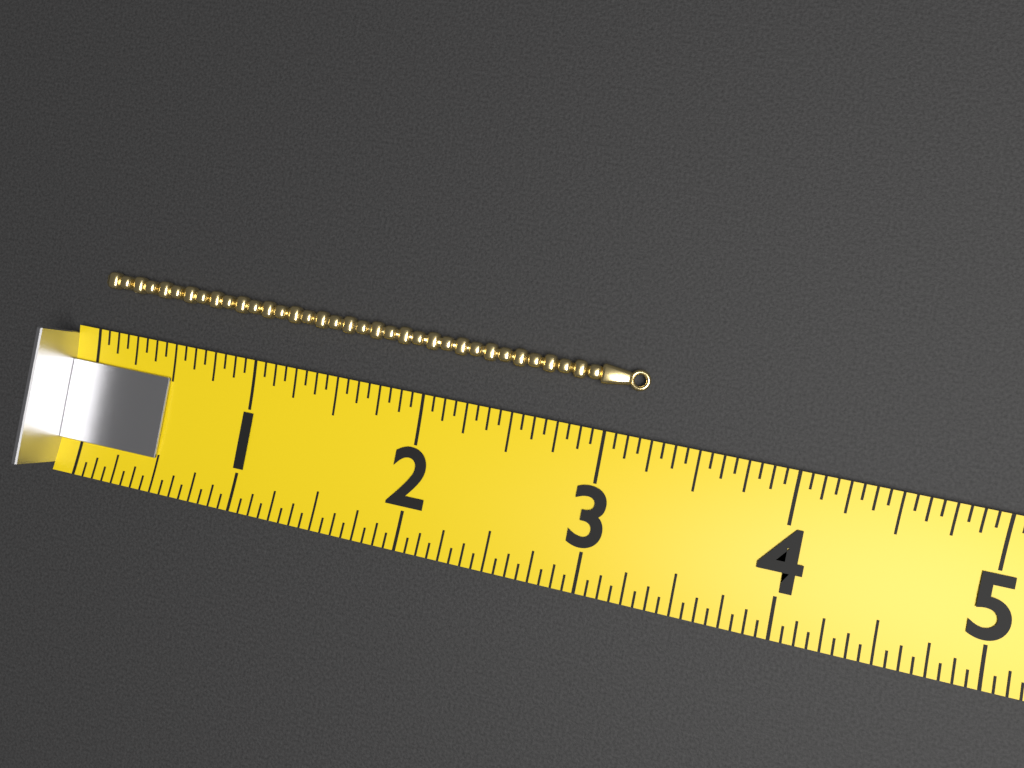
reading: 3.1875 (no unit)
